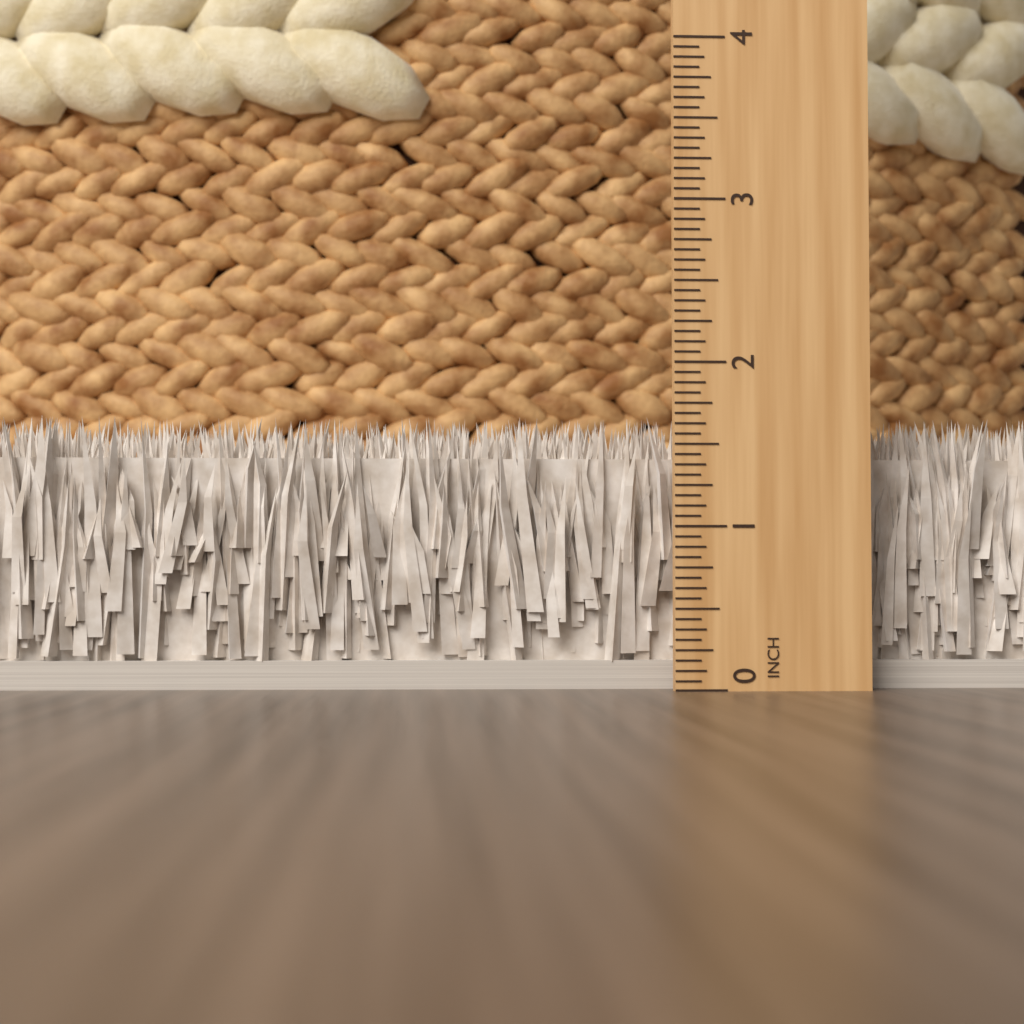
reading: 1.6875 in
